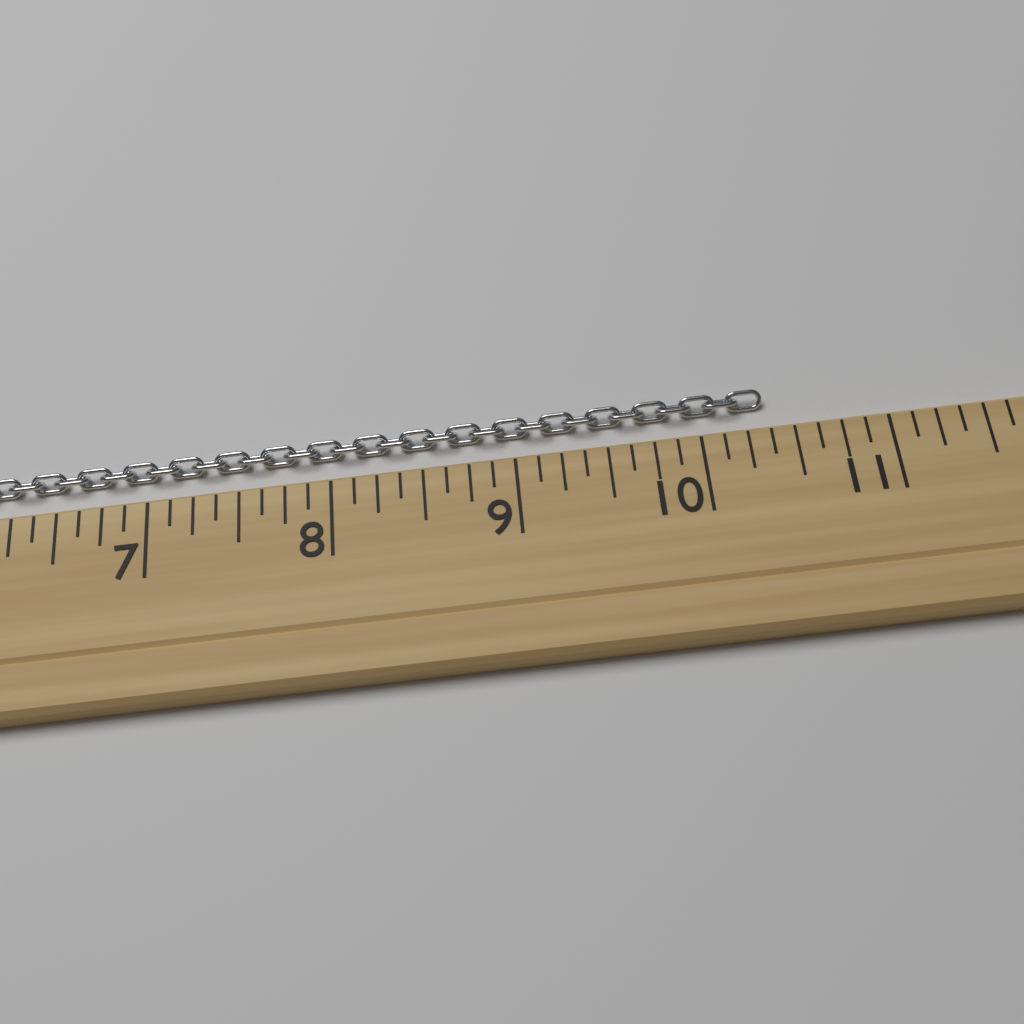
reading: 10.375 (no unit)
